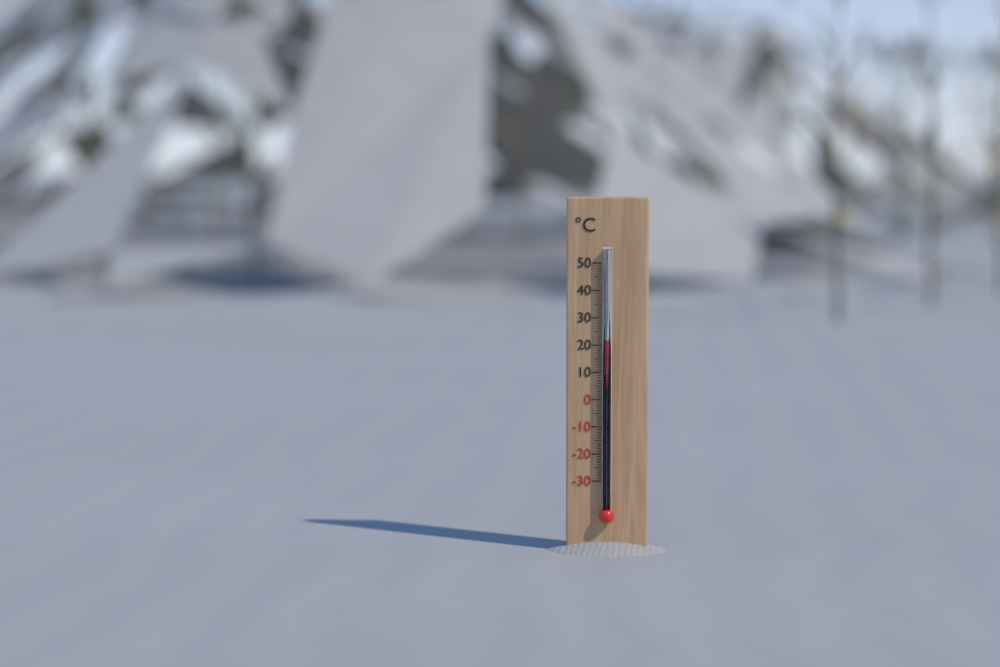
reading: 22 °C
